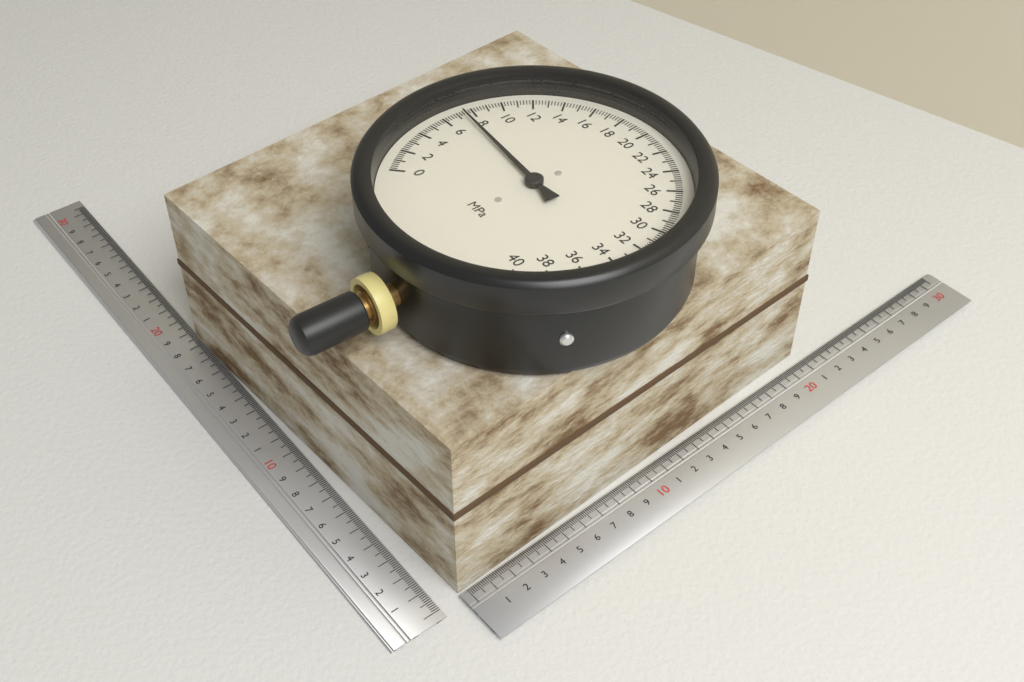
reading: 7.4 MPa
